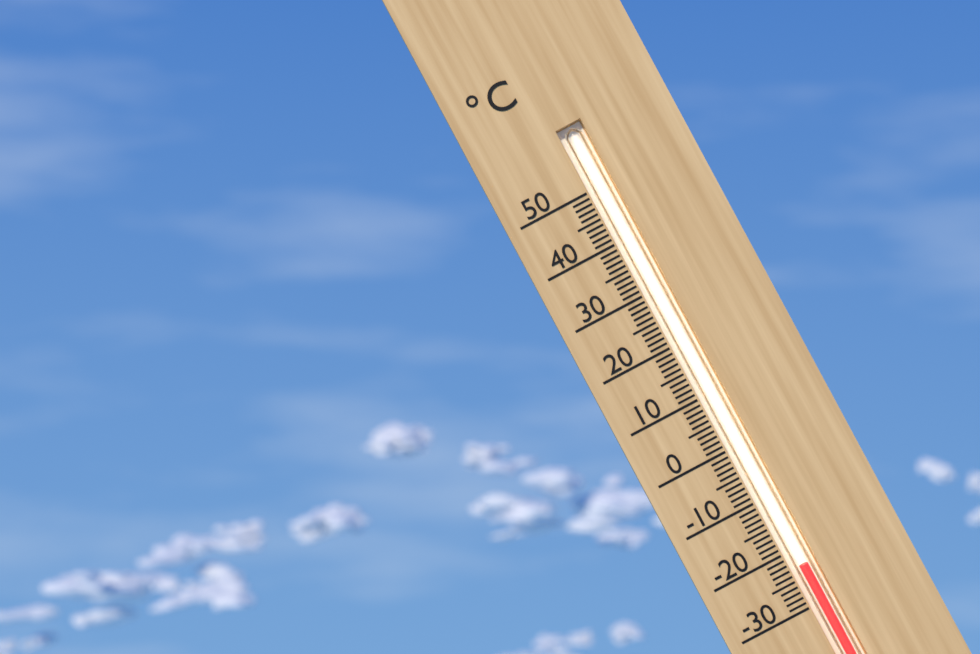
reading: -23 °C
